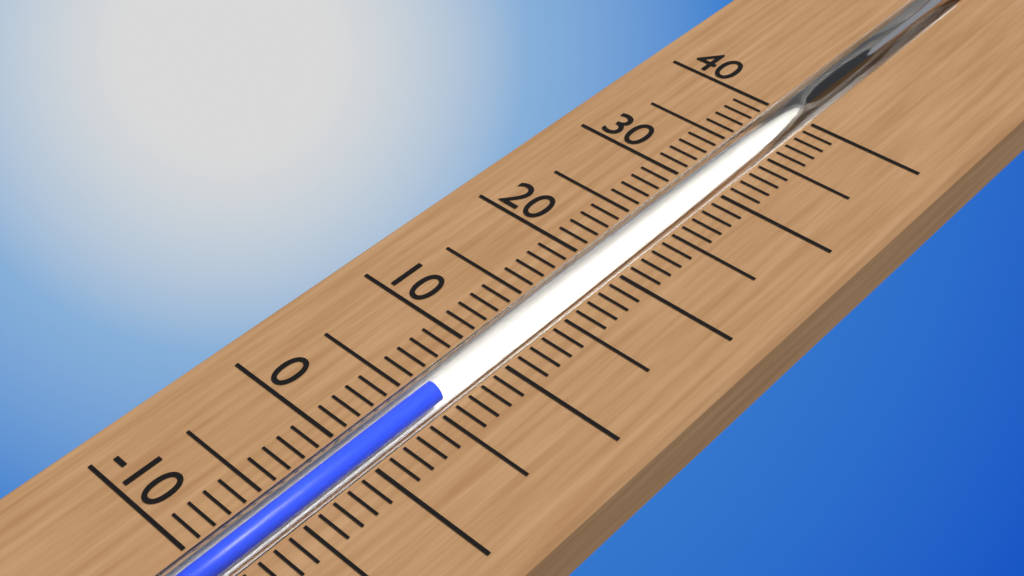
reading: 6 (no unit)
